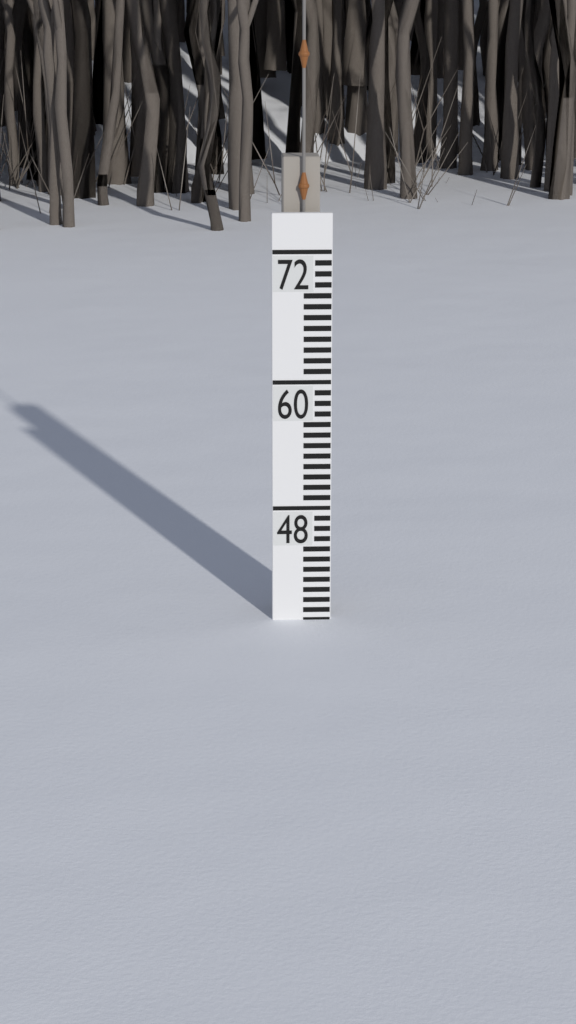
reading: 37 (no unit)
